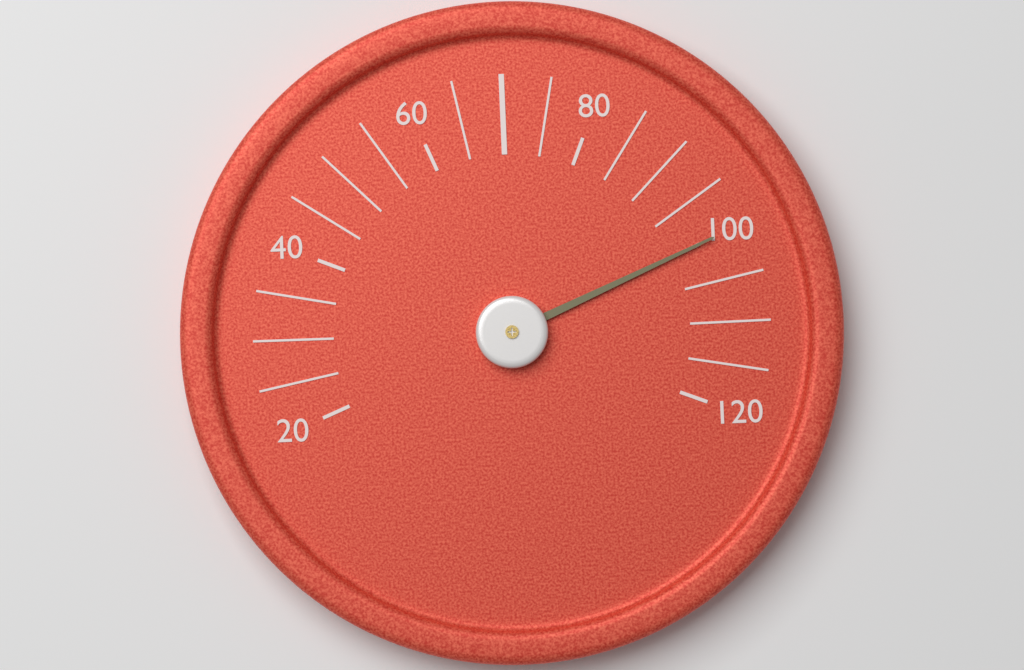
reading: 100 (no unit)
